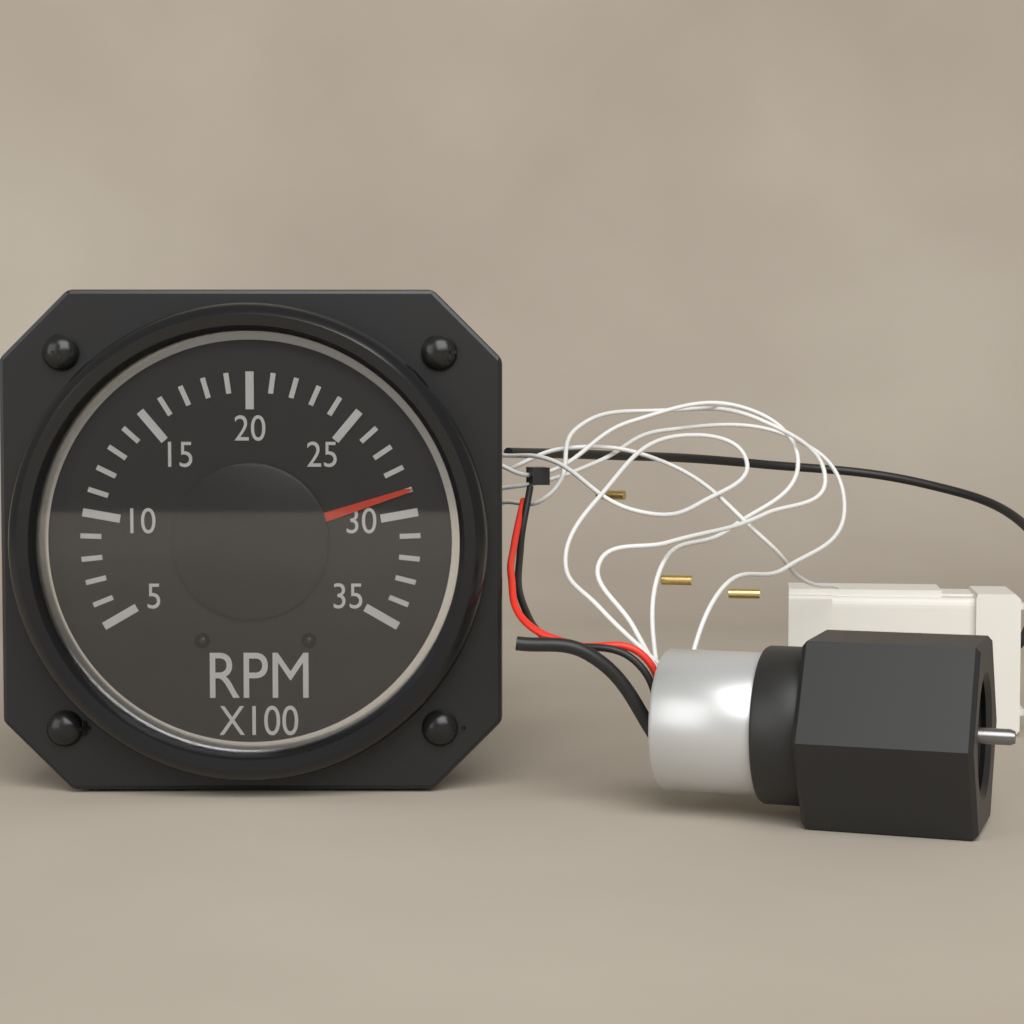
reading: 29 RPM x100
